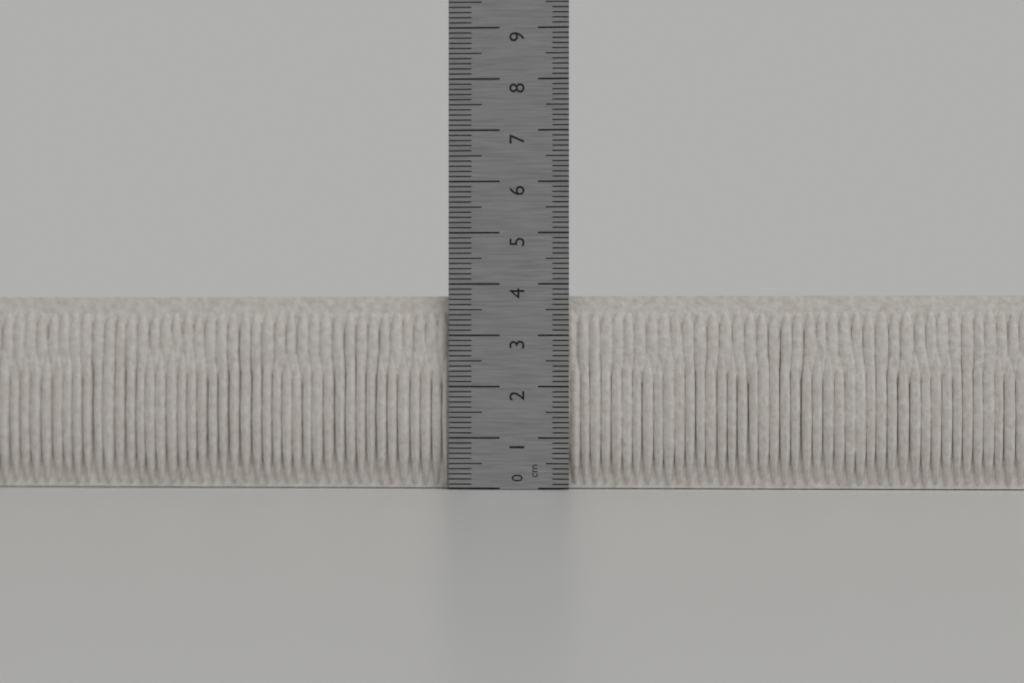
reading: 3.8 cm
